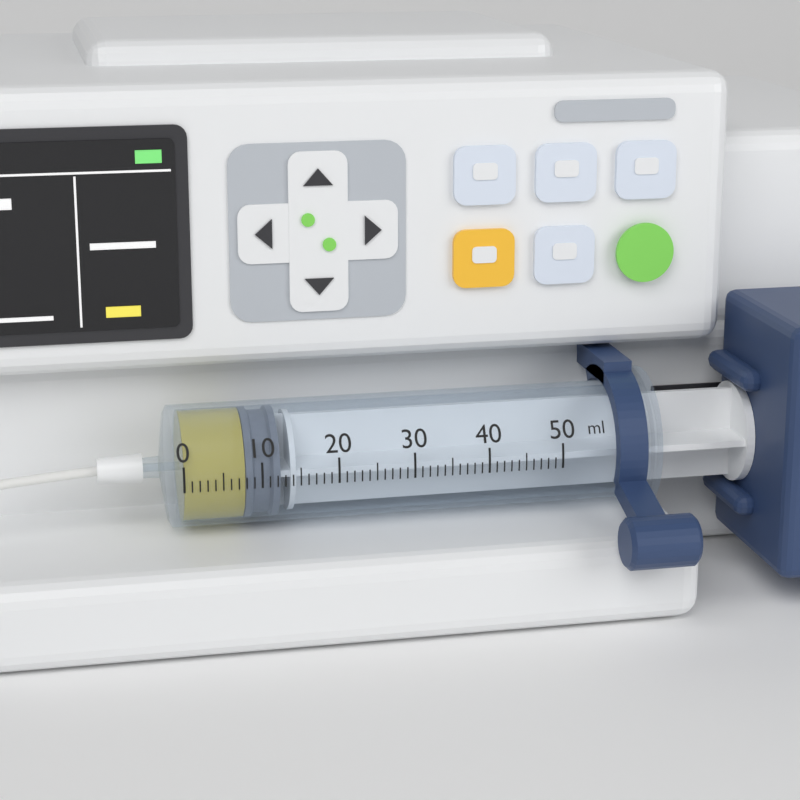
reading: 8 ml
